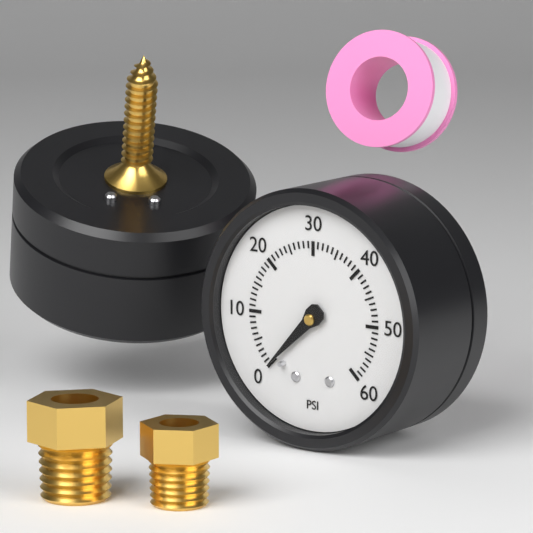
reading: 0 psi
